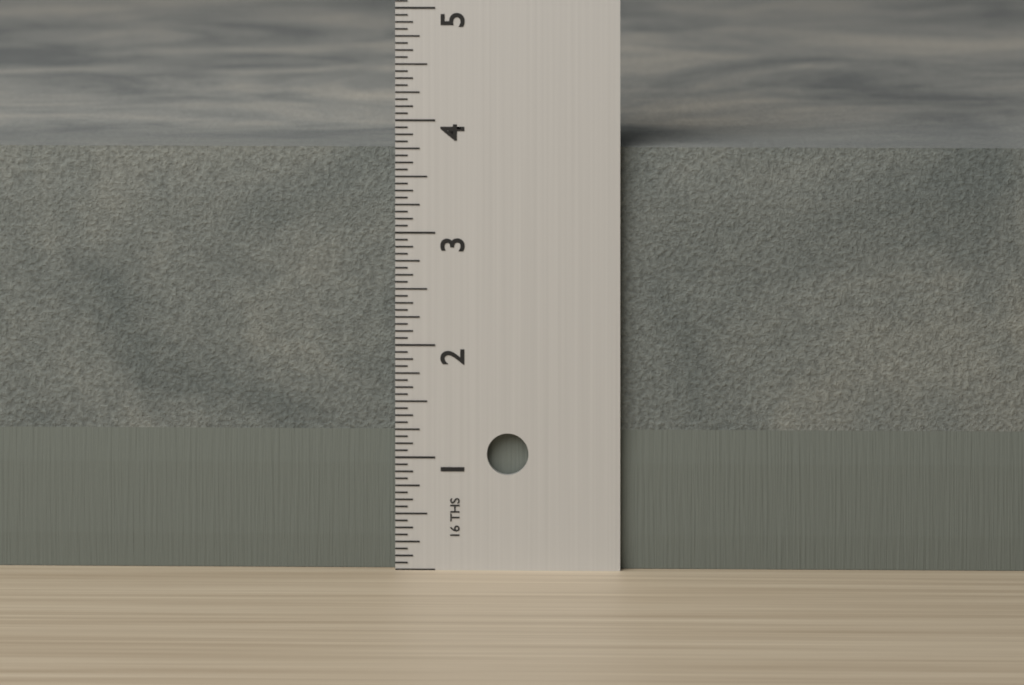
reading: 3.7500 in
